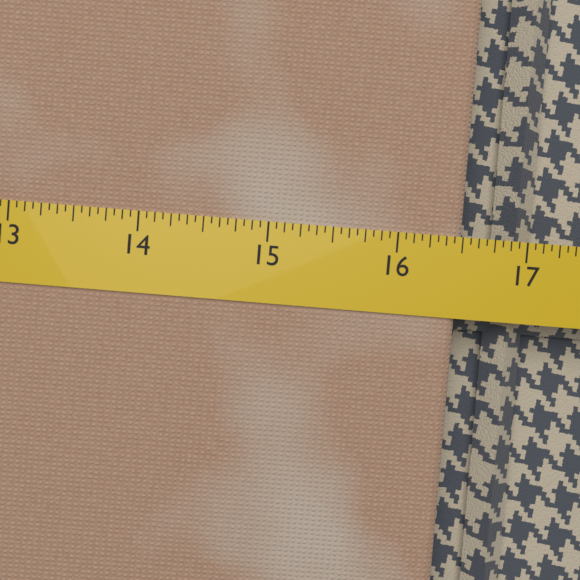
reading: 16.5000 (no unit)
